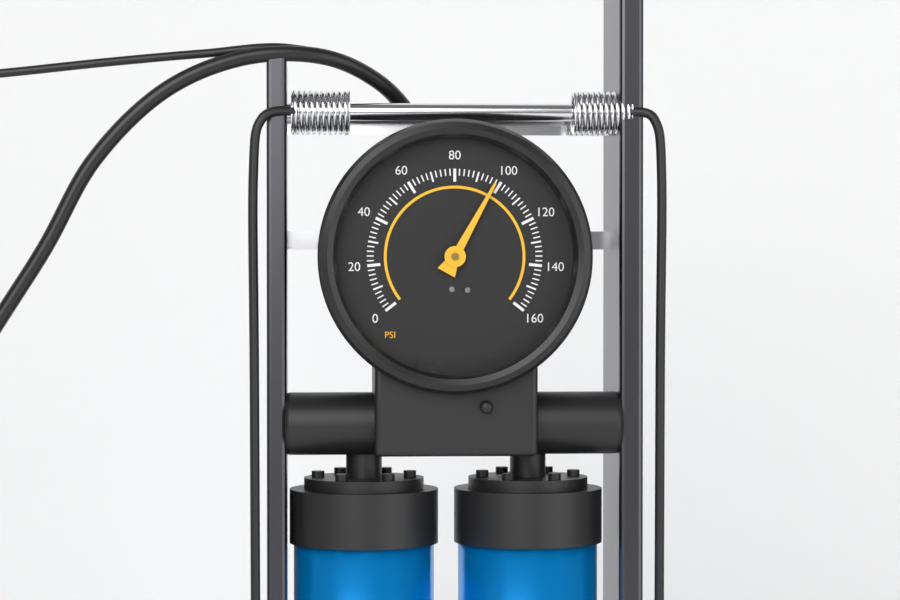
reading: 98 psi
